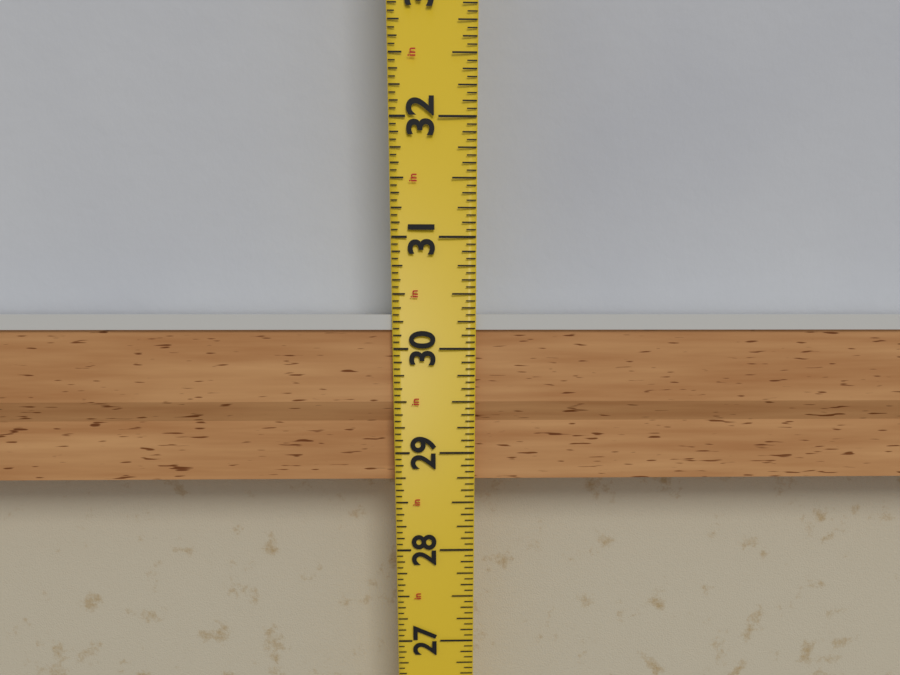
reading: 30.3125 in
